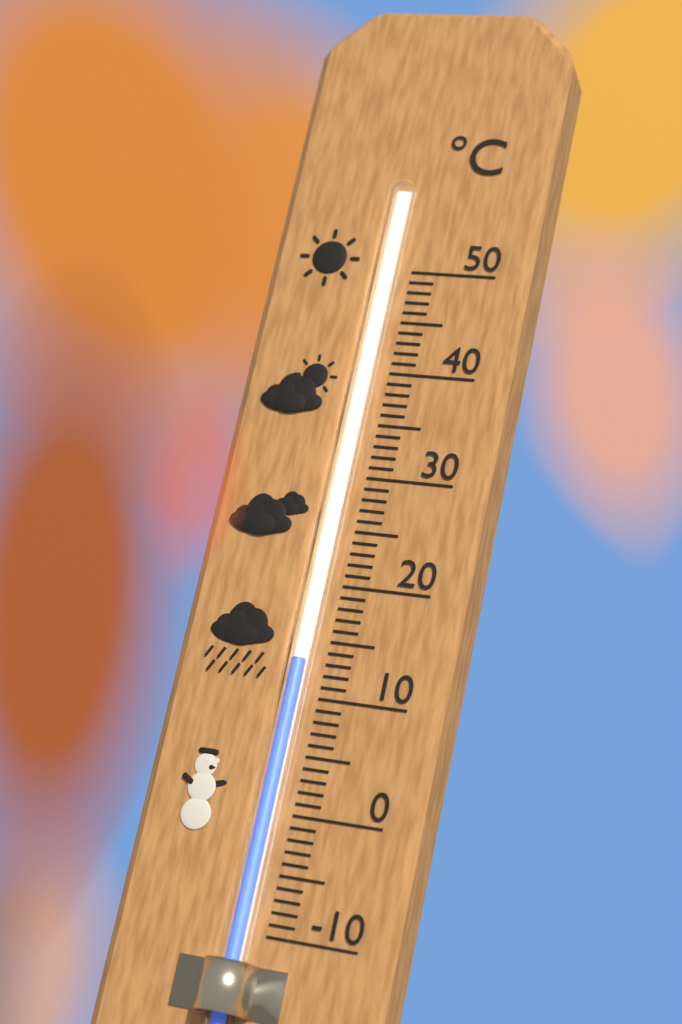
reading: 13 °C
